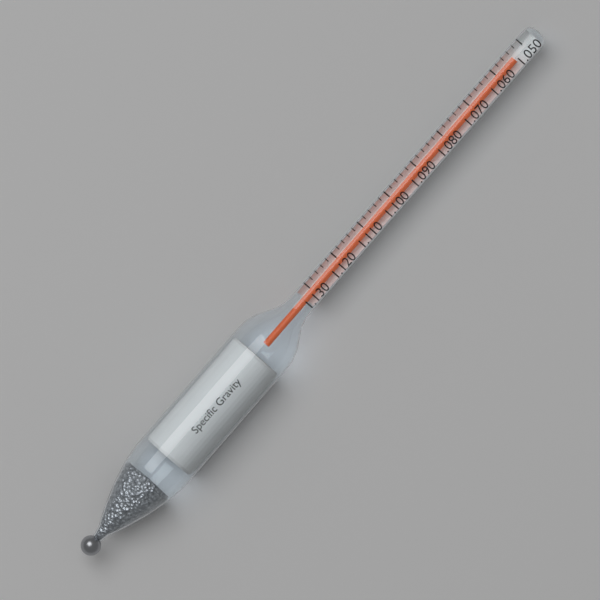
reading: 1.054 (no unit)
